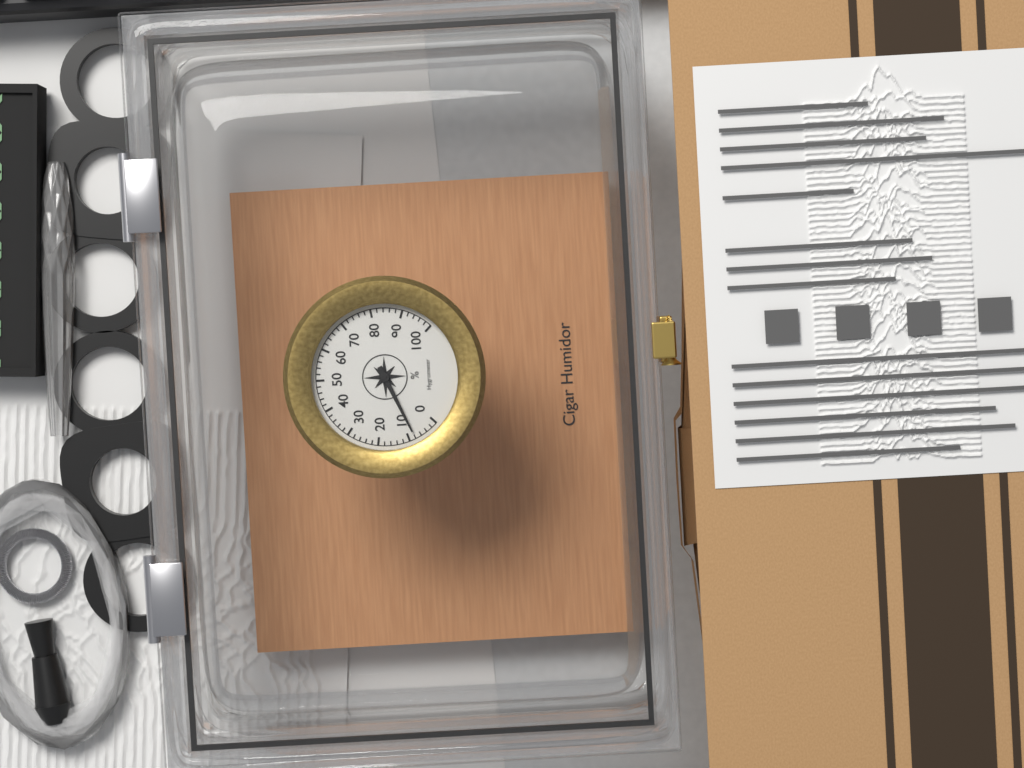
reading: 8 %
